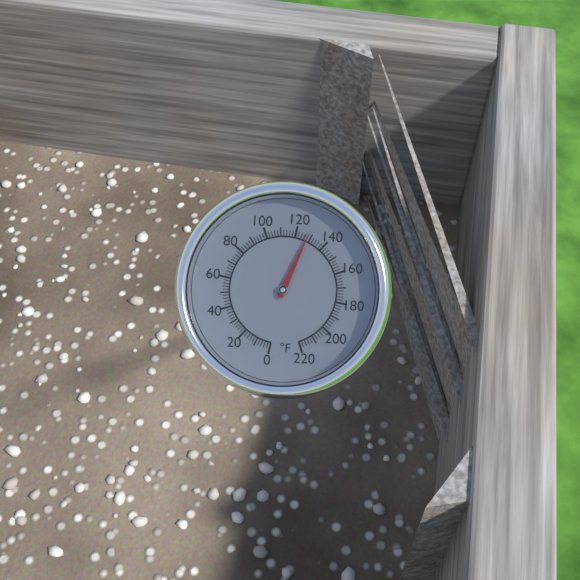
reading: 128 °F
